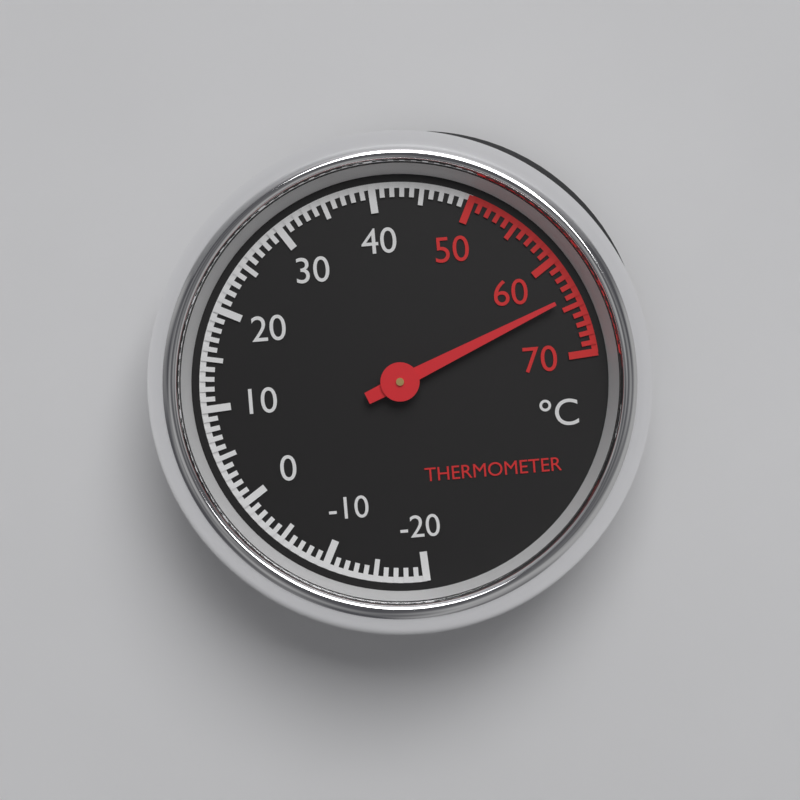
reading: 64 °C
